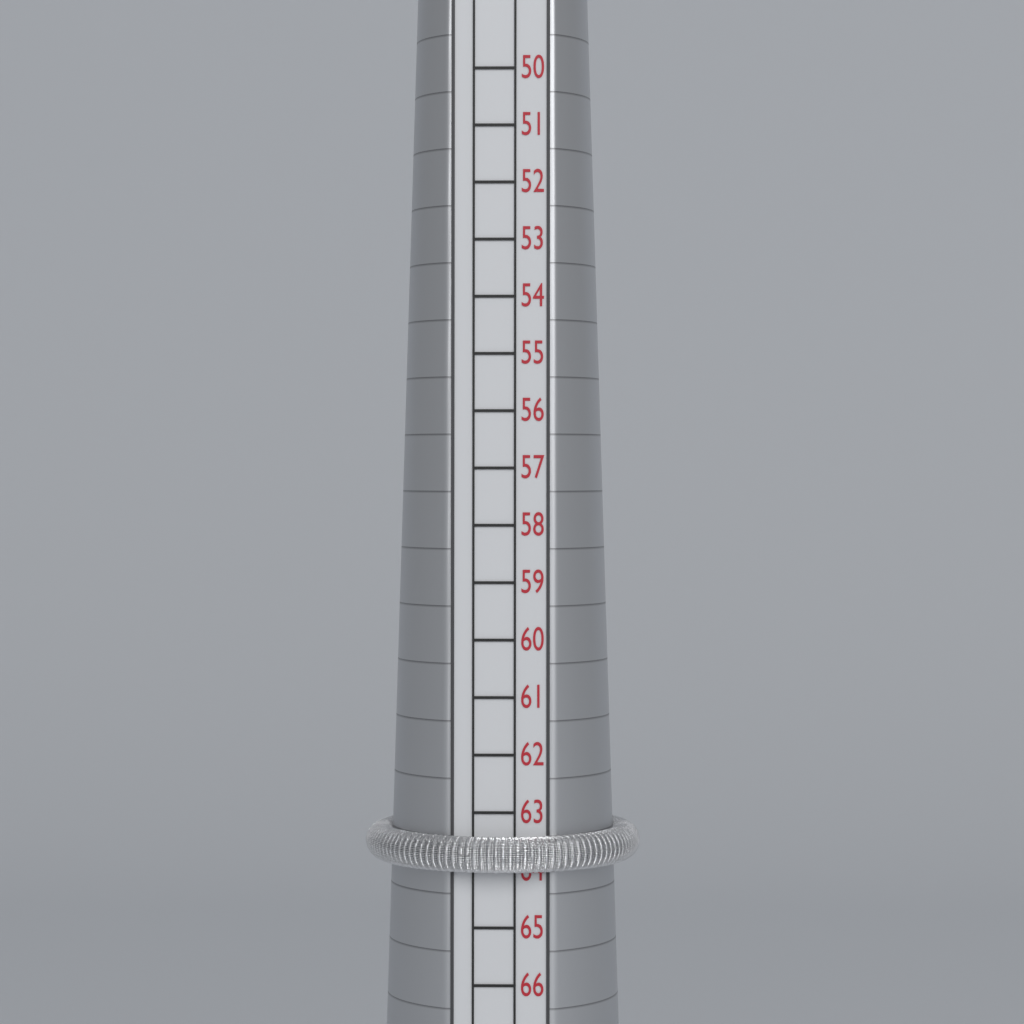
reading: 64 mm
